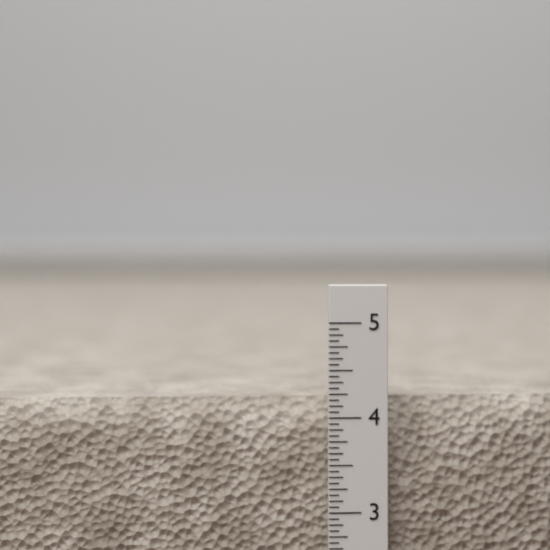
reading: 4.1875 in
